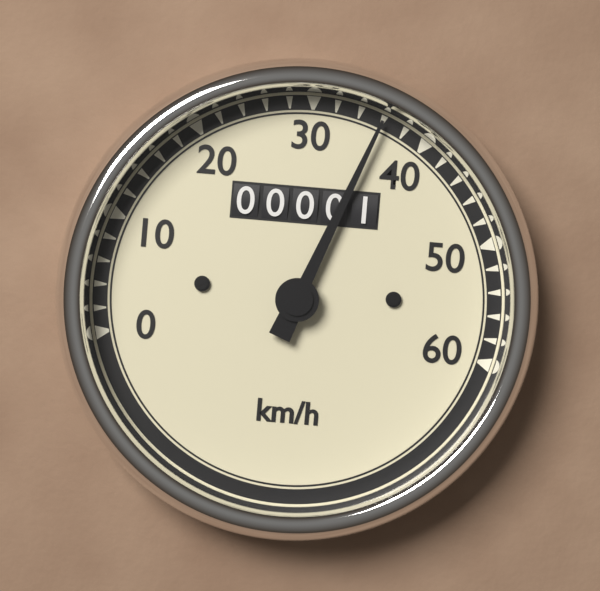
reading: 36 km/h
